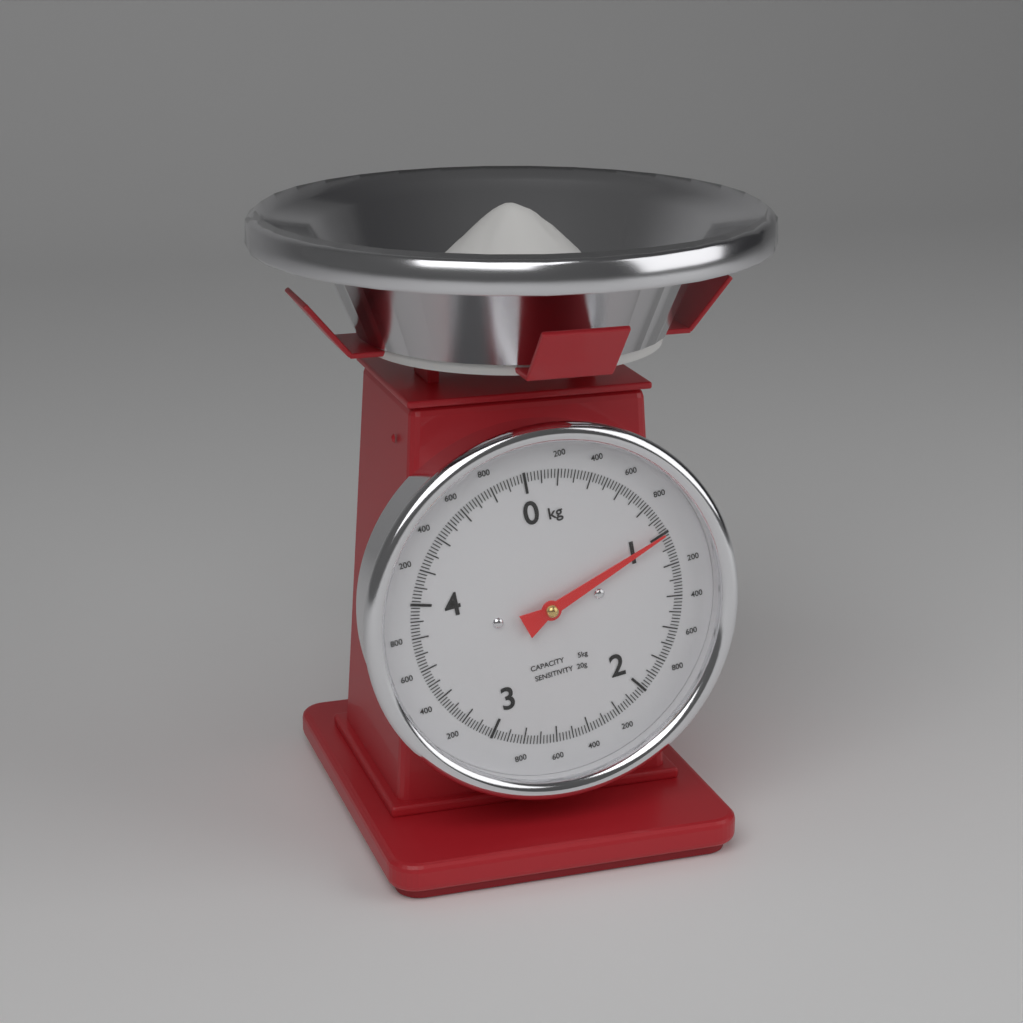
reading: 1.00 kg
